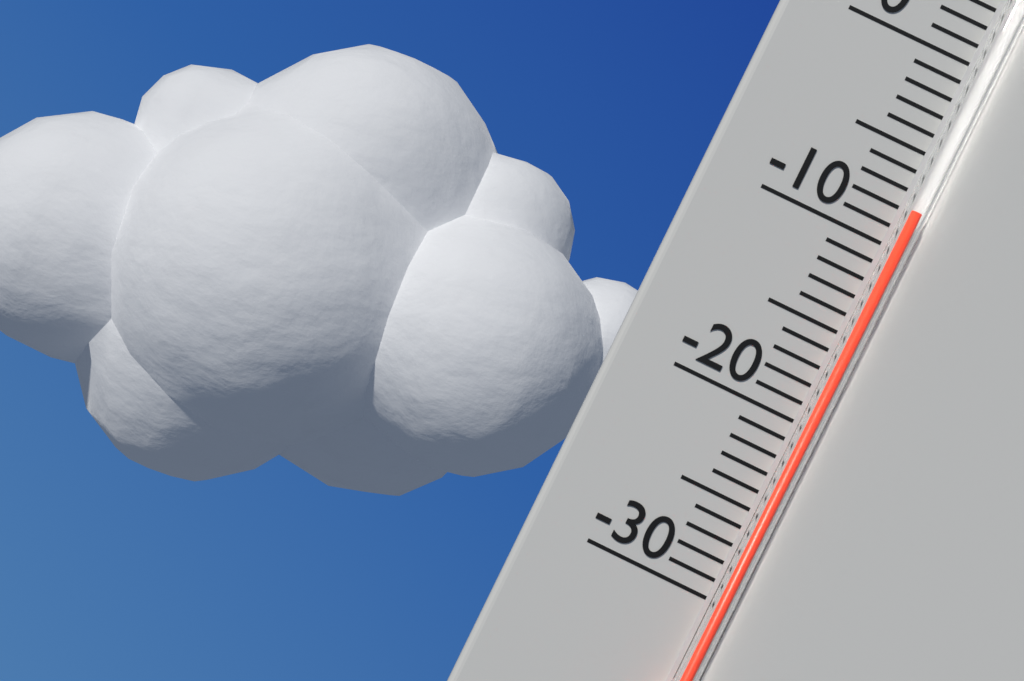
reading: -8 °C
